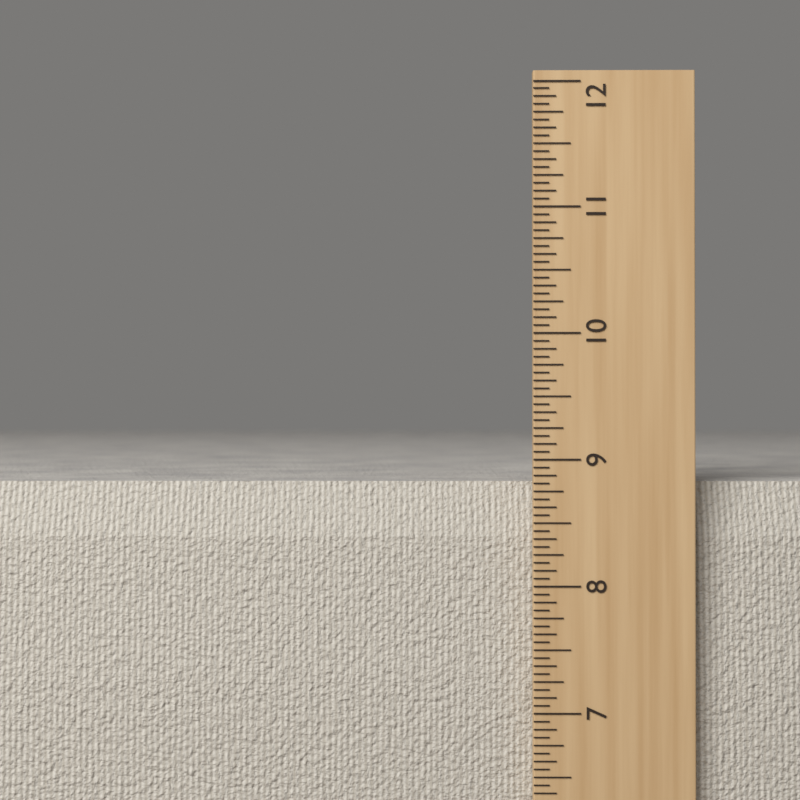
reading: 8.8125 in
